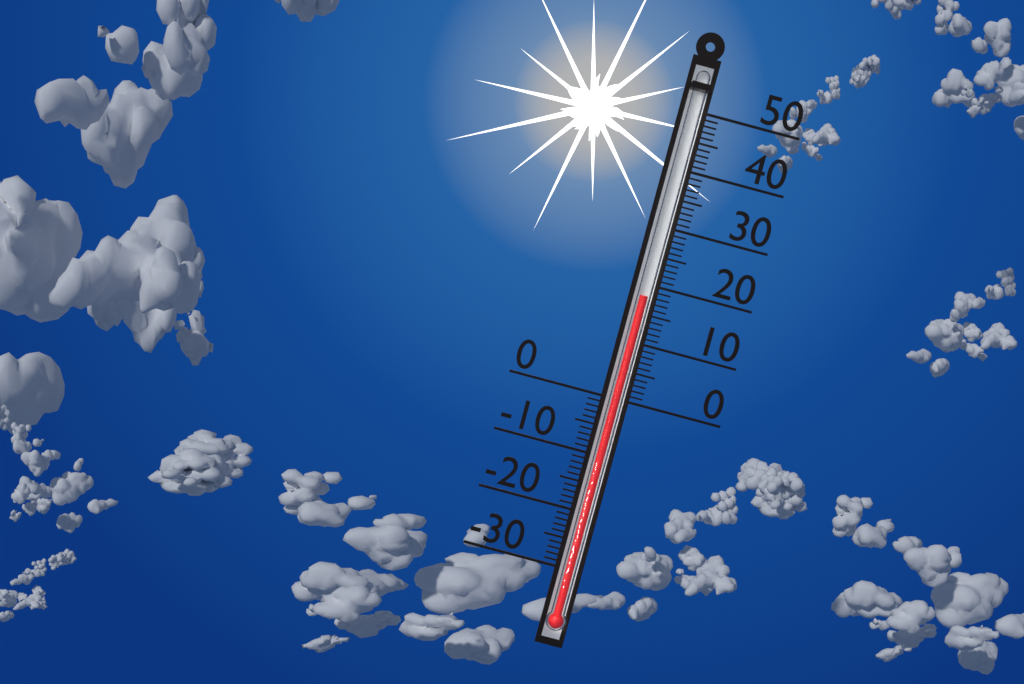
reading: 18 (no unit)
